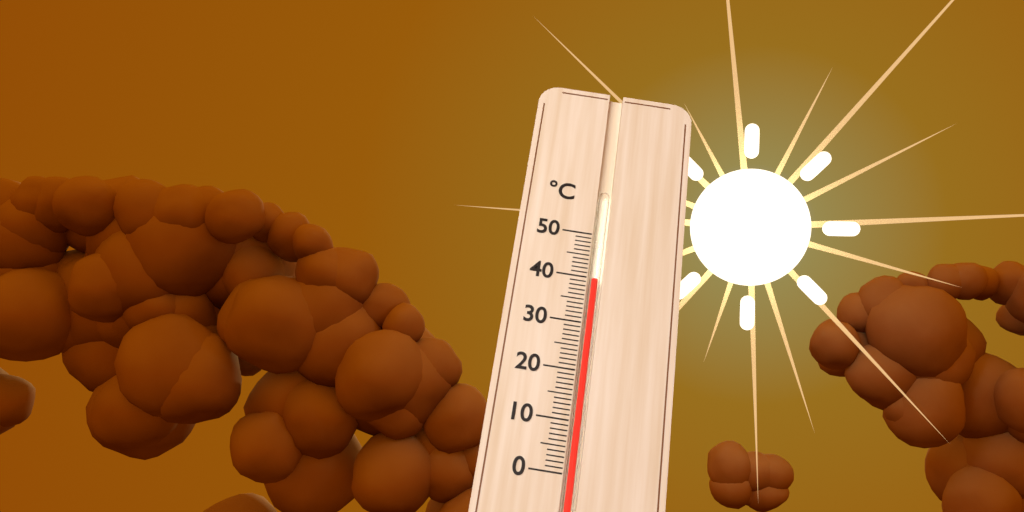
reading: 40 °C
